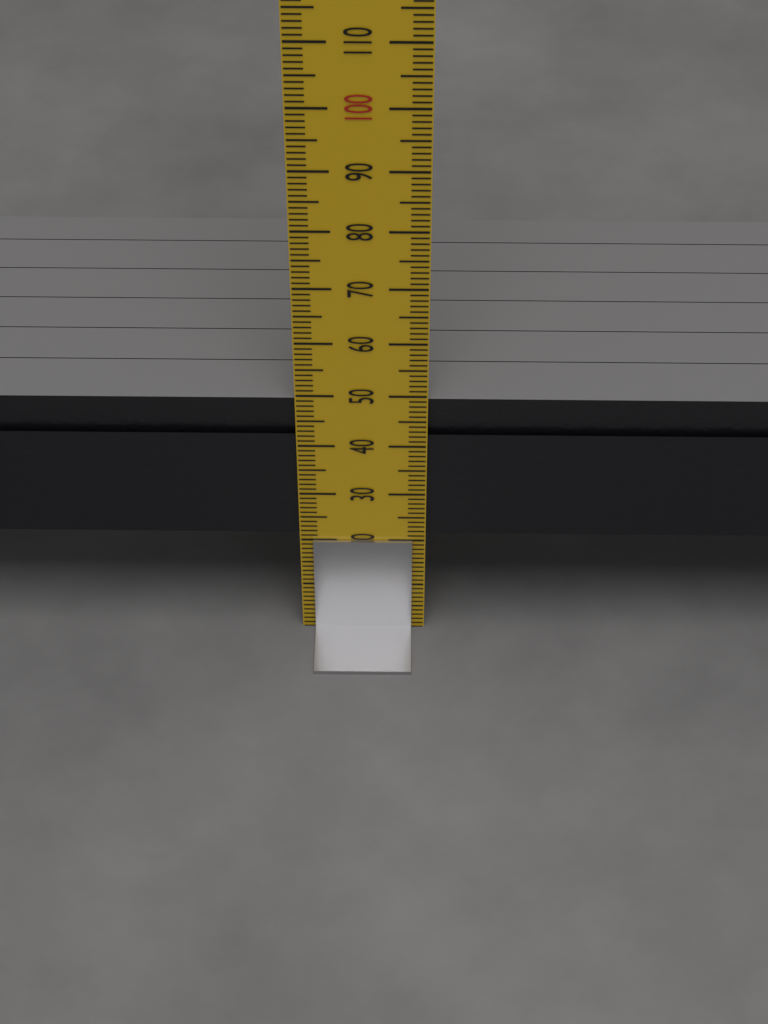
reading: 49 mm
